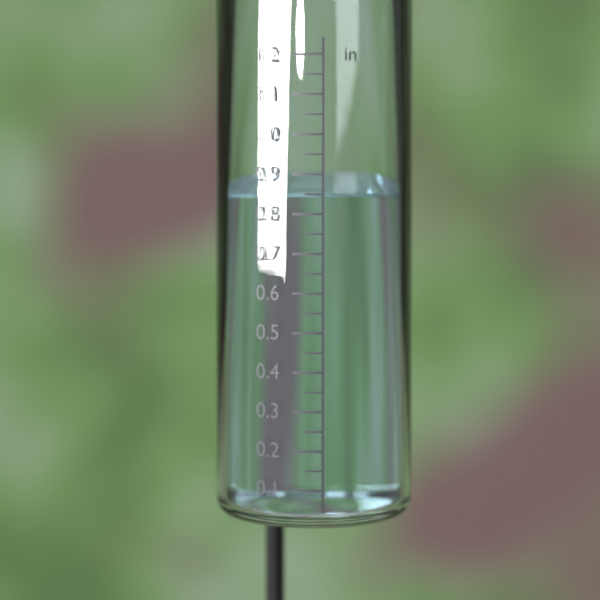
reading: 0.85 in
